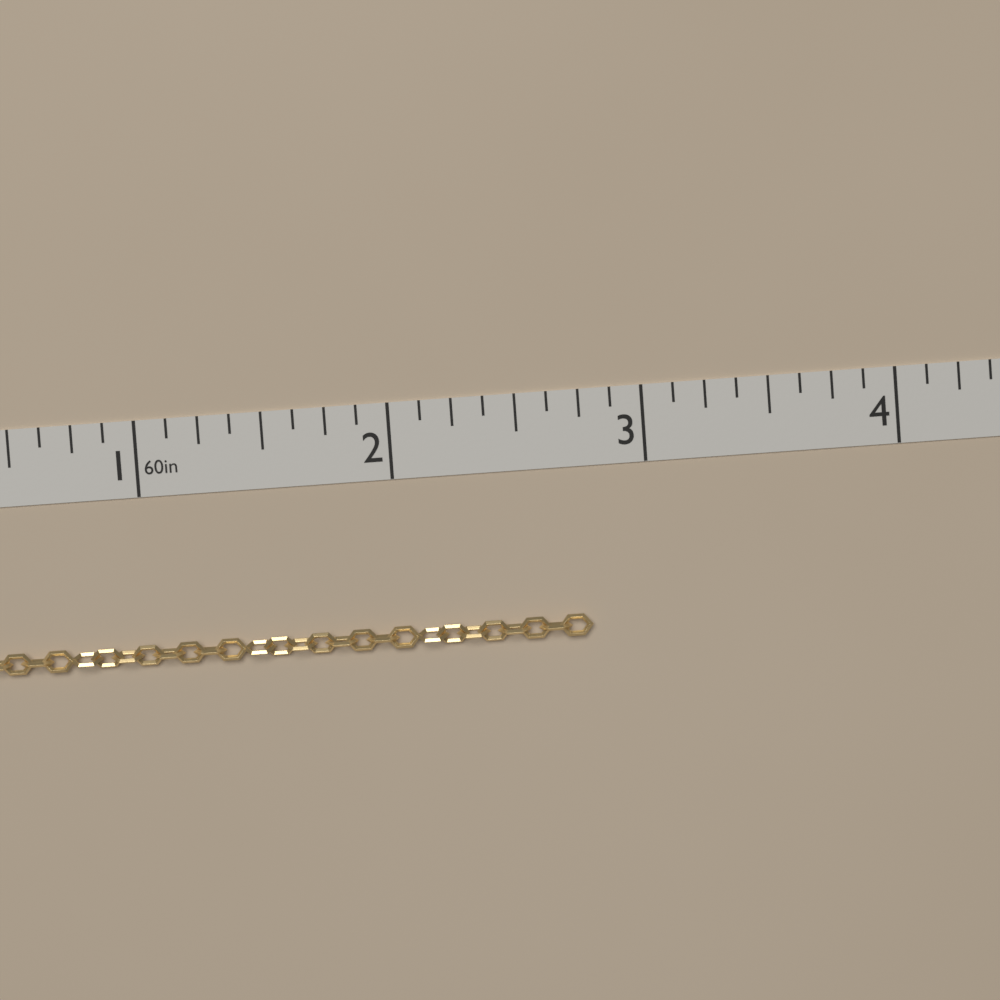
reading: 2.750 in
